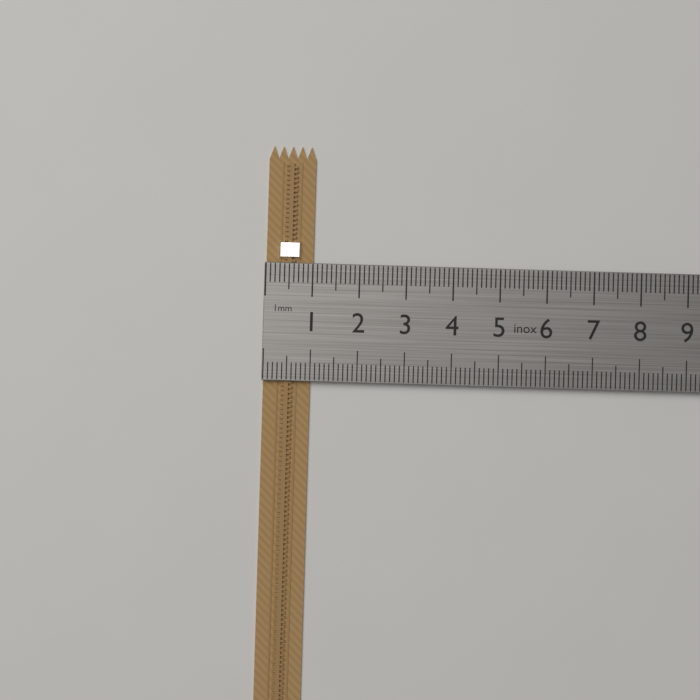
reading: 1.0 cm
